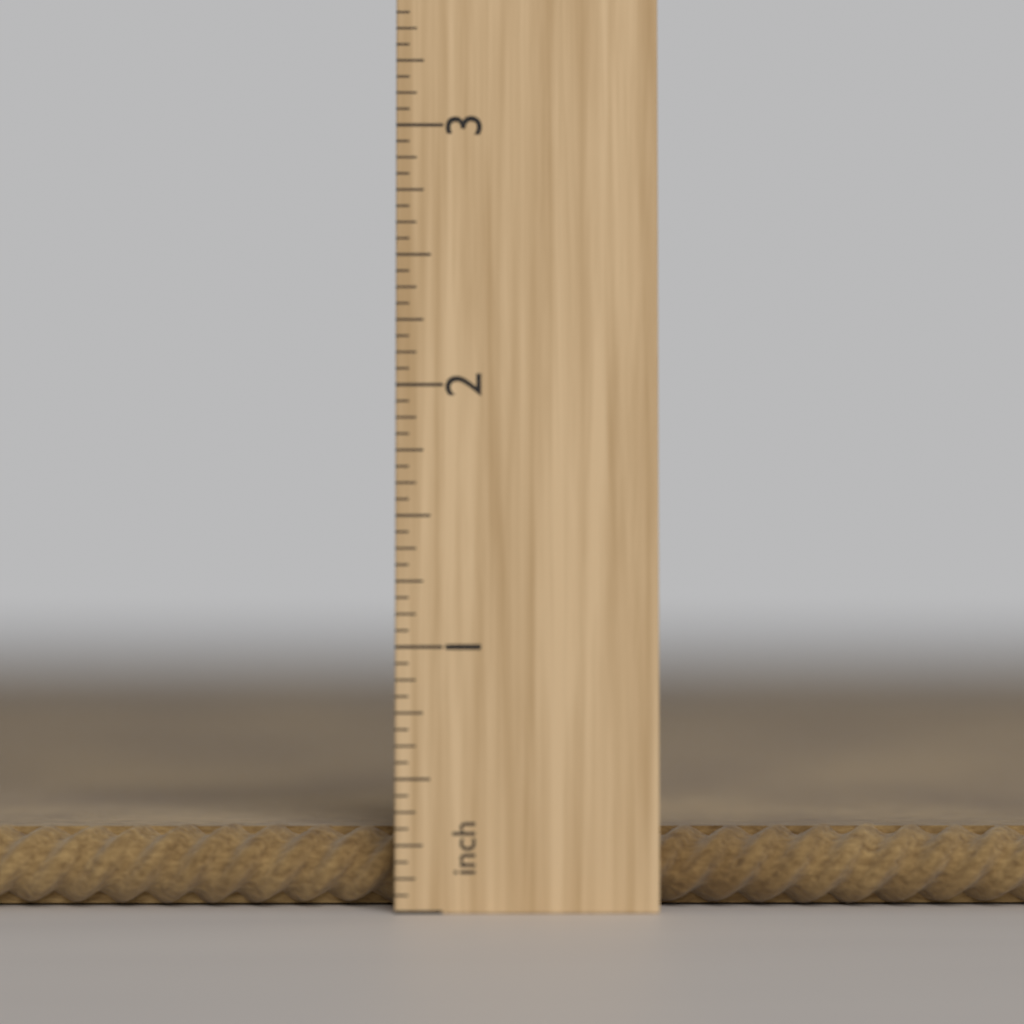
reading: 0.3125 inch
